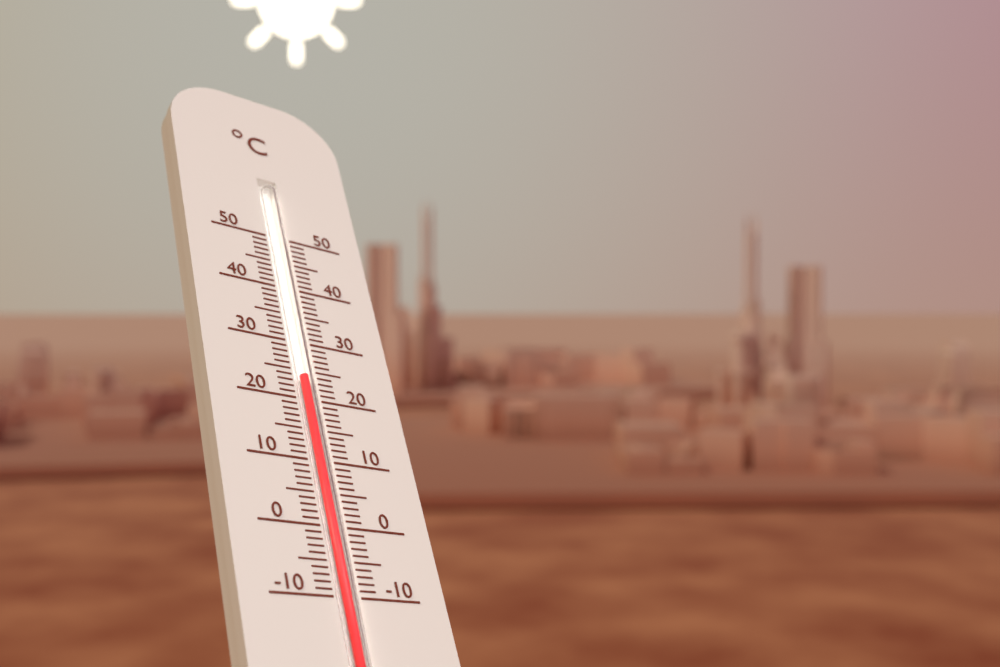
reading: 24 °C
